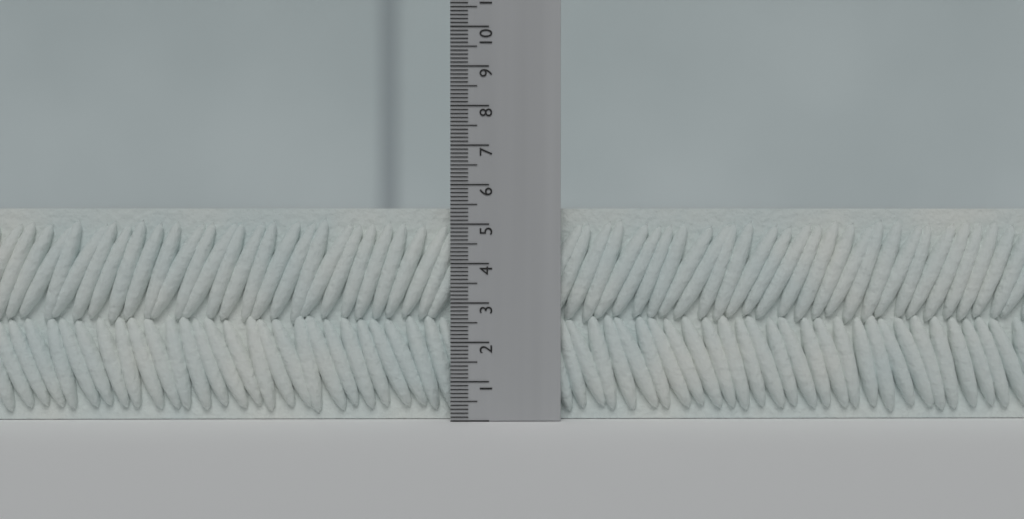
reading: 5.4 (no unit)
